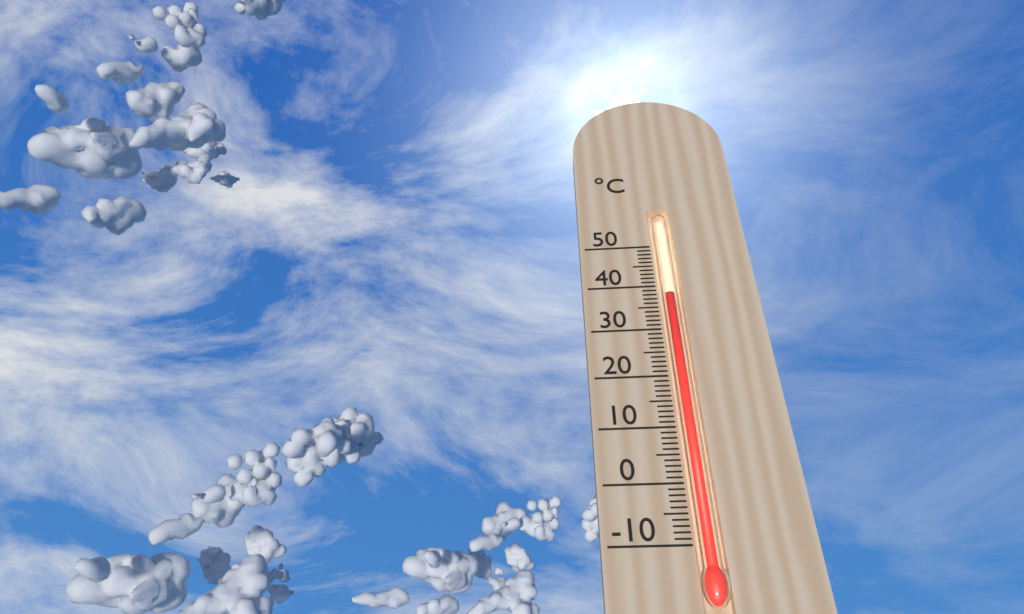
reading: 38 °C
